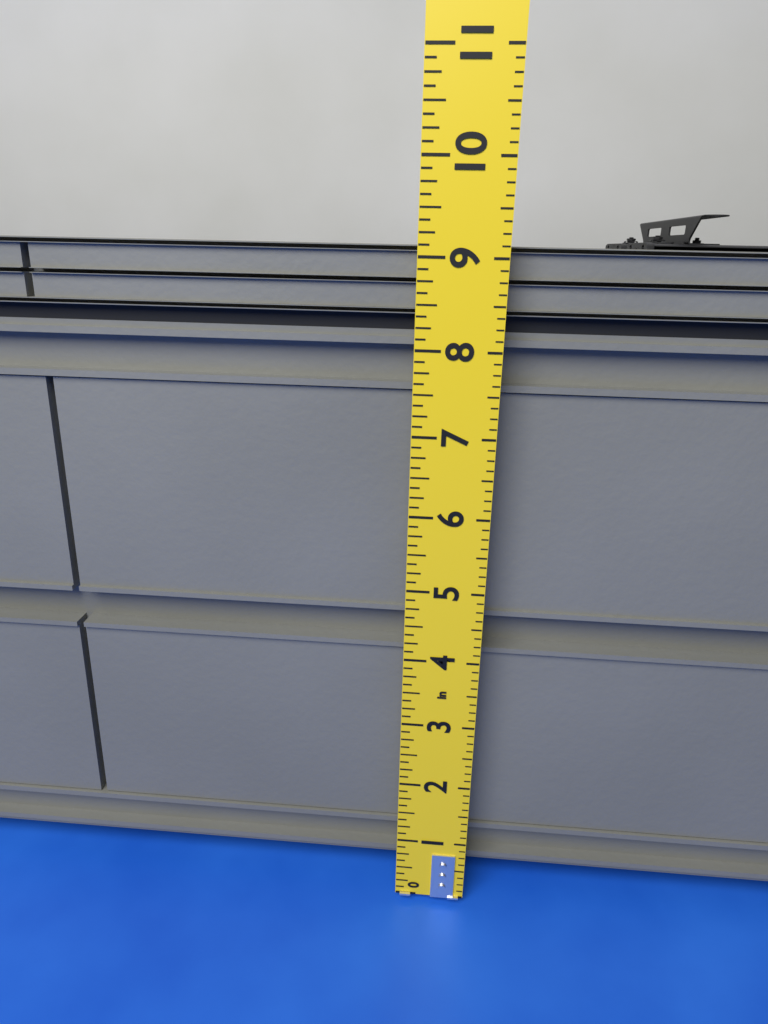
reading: 9.125 in
